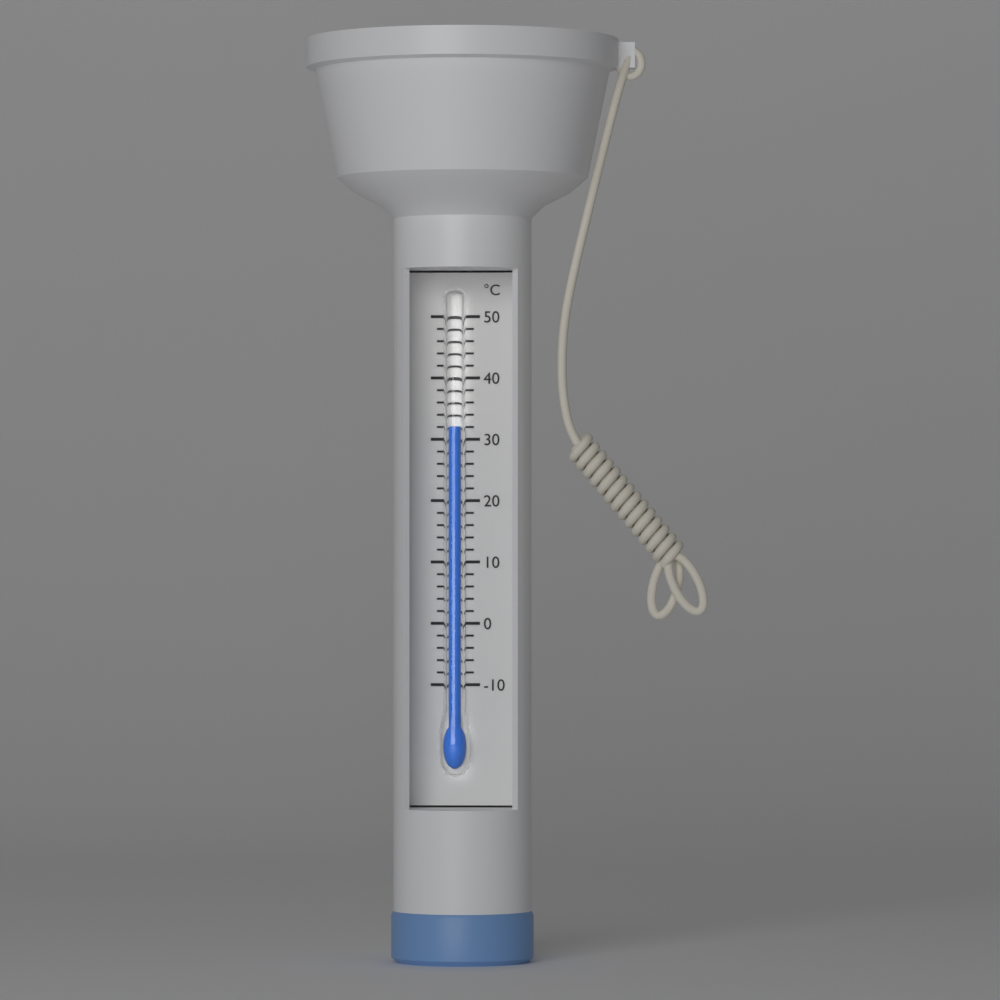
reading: 32 °C
